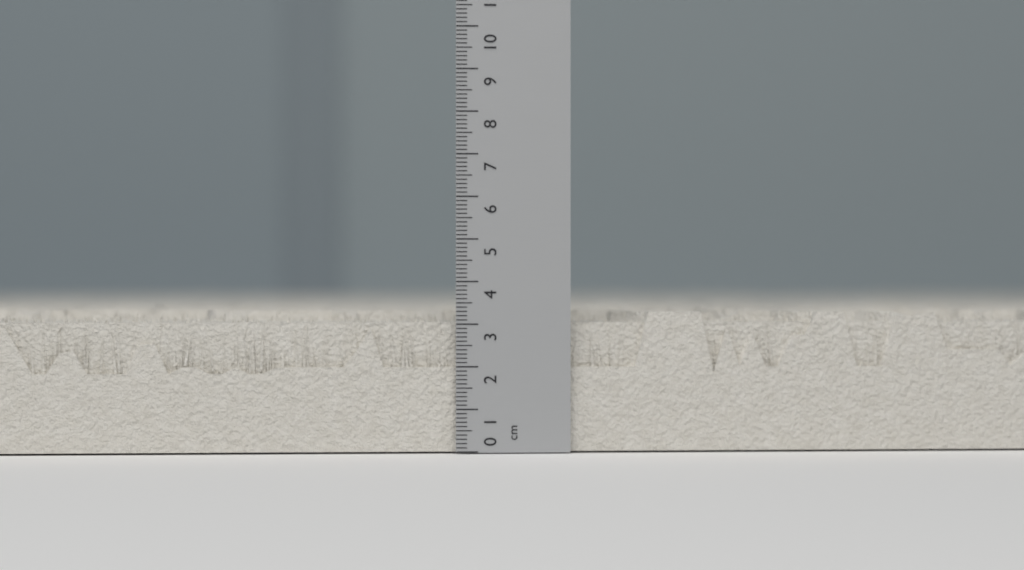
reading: 3.3 cm
